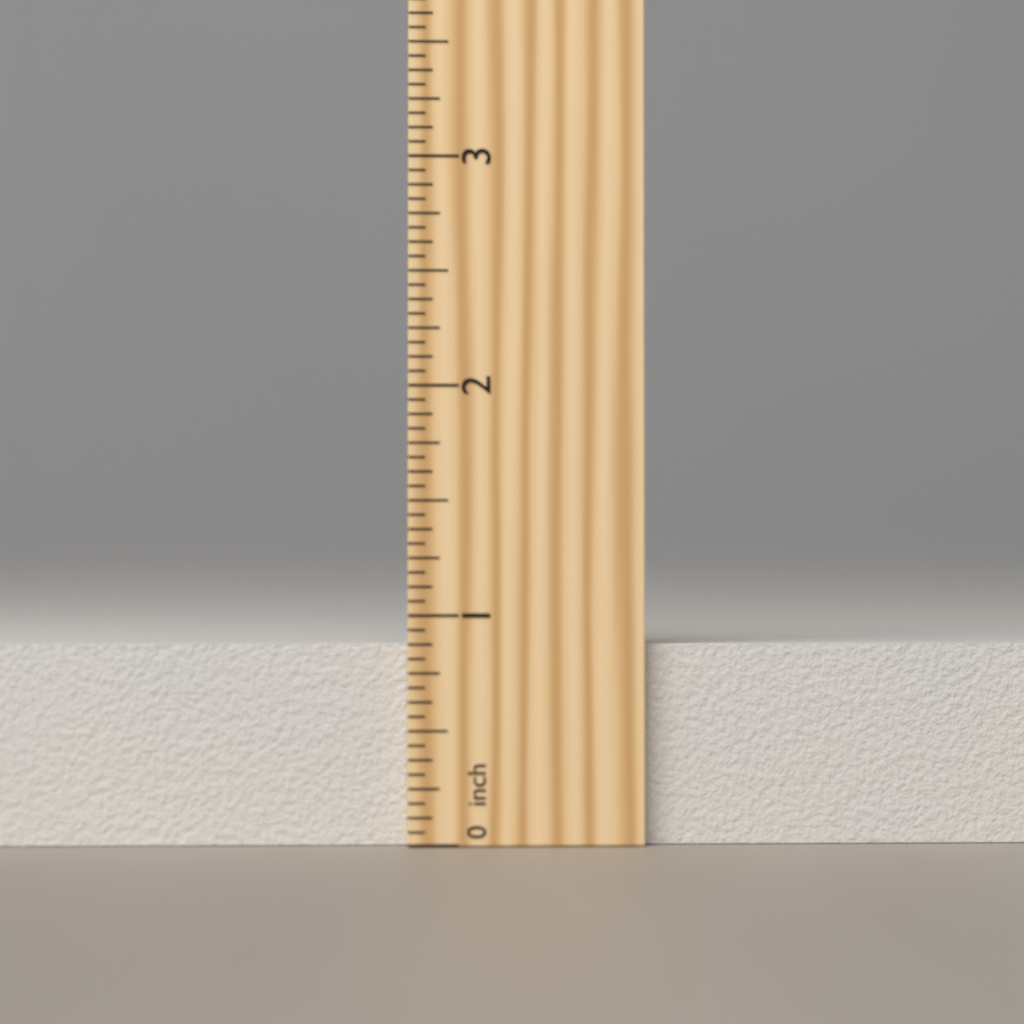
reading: 0.8750 inch
